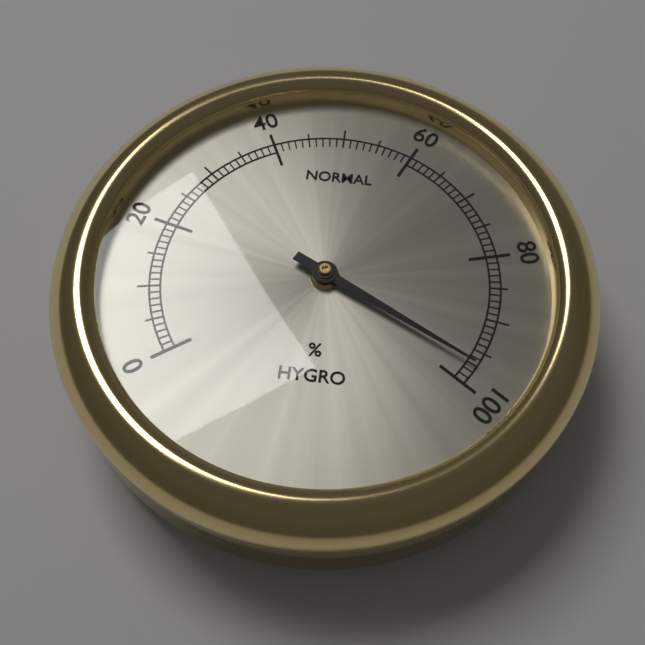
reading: 97 %
